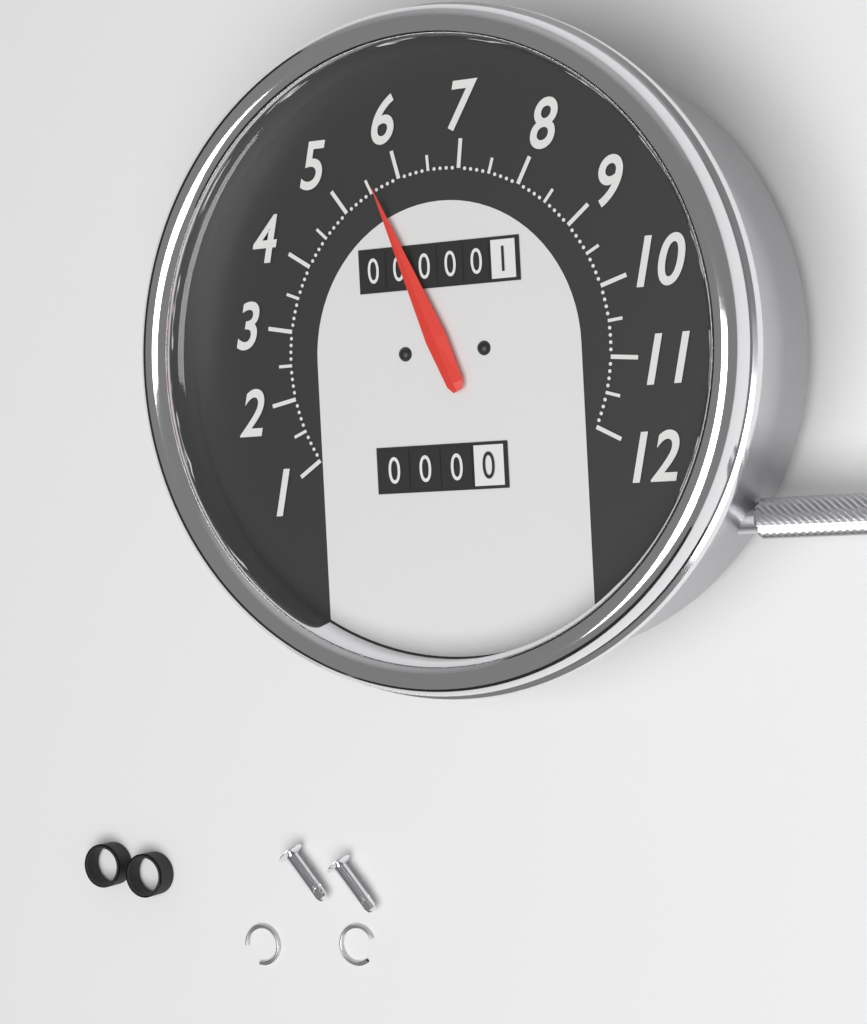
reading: 5.6 (no unit)
